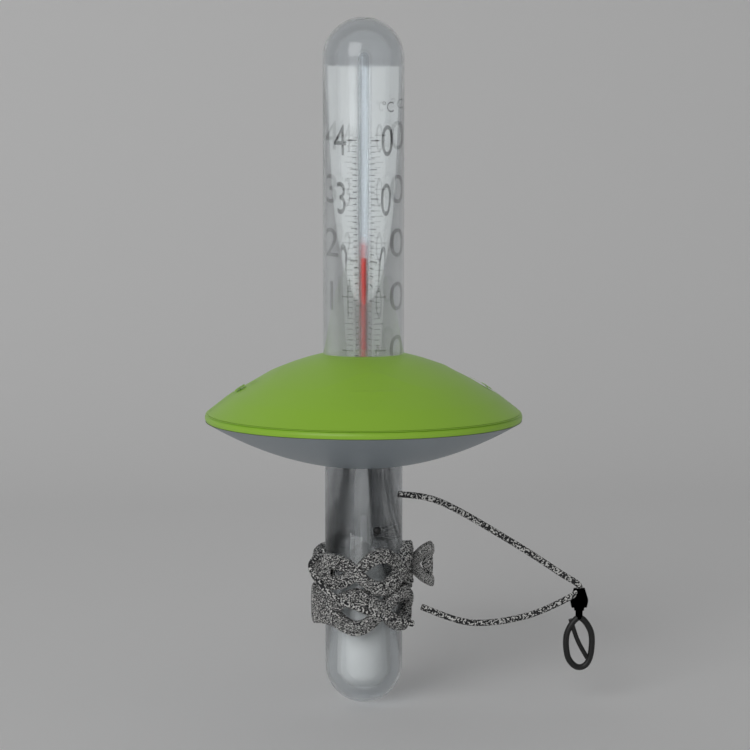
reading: 20 °C
